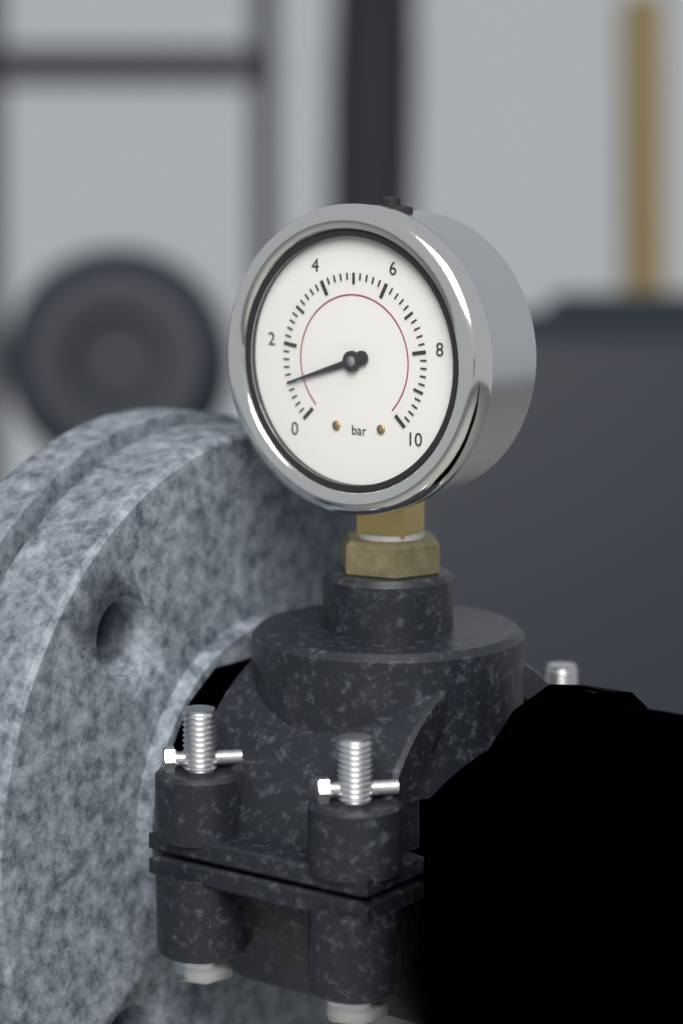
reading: 1.0 bar
